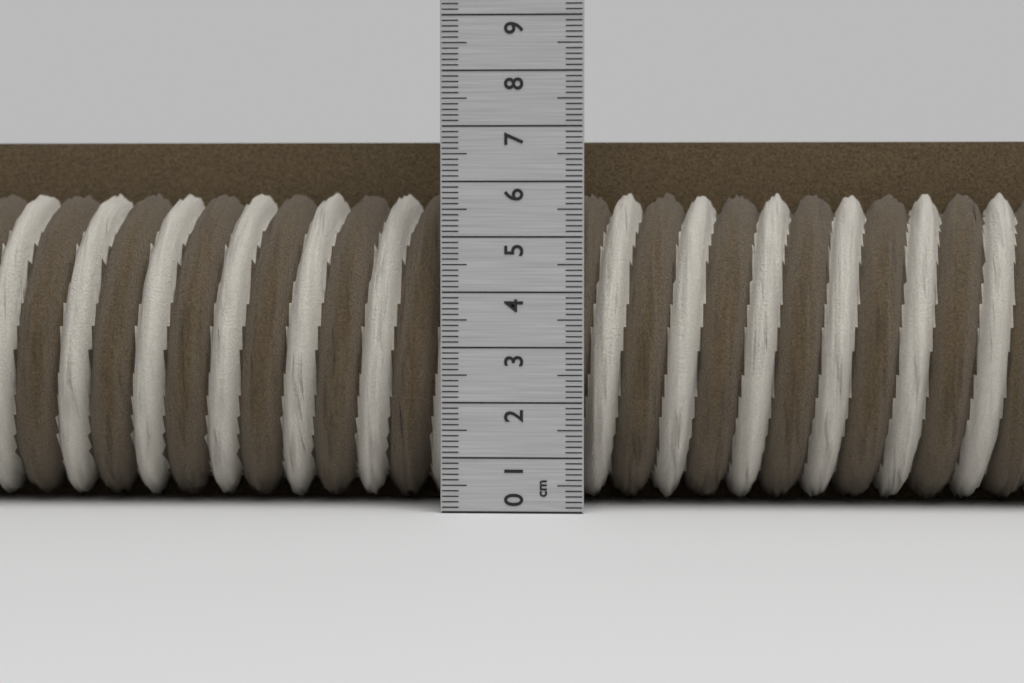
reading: 6.8 cm
